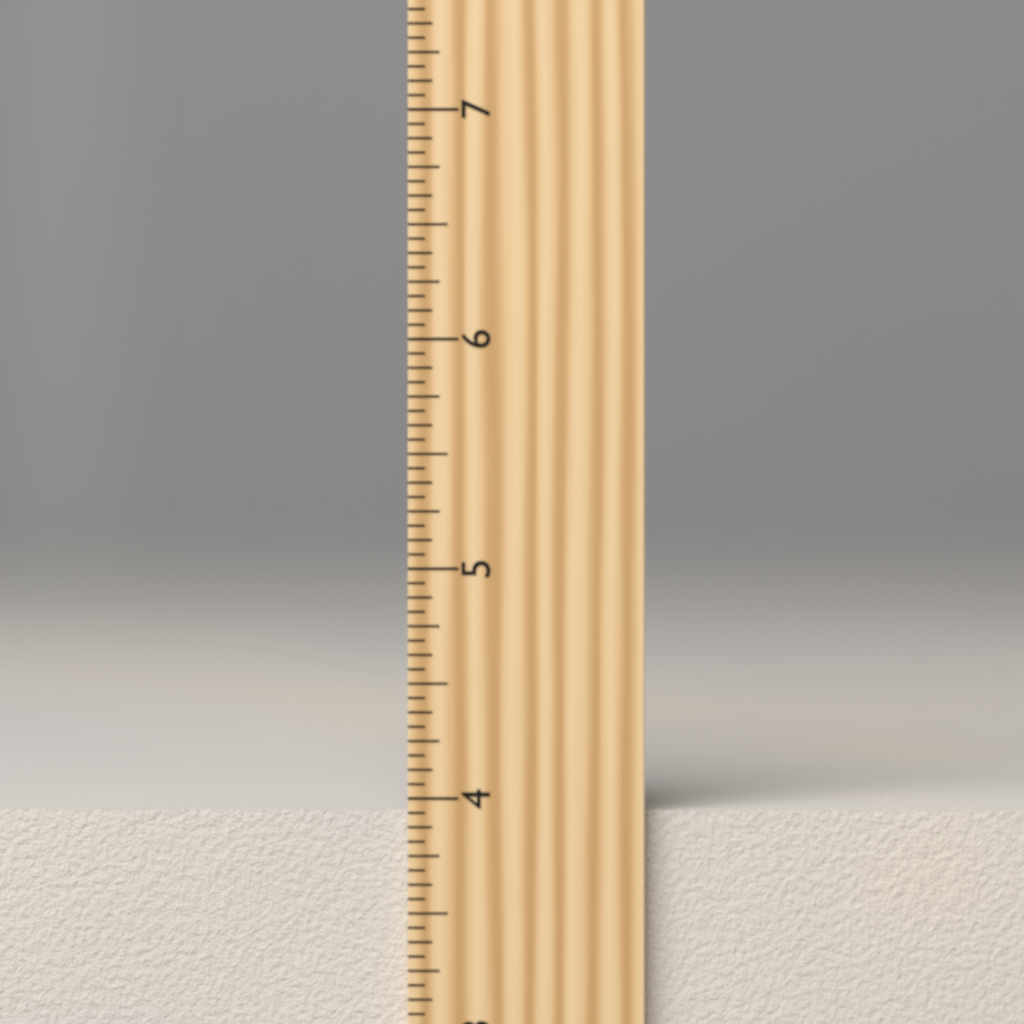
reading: 3.9375 inch
